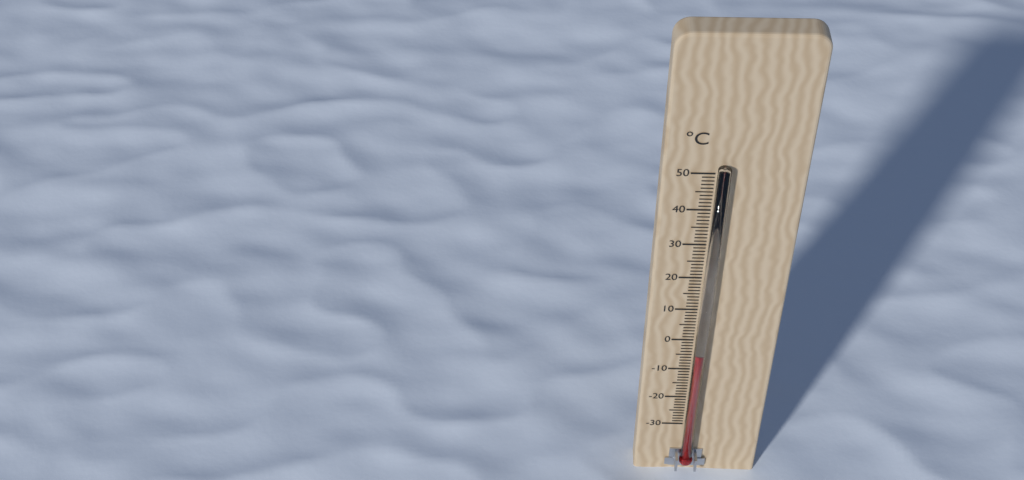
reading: -3 °C
